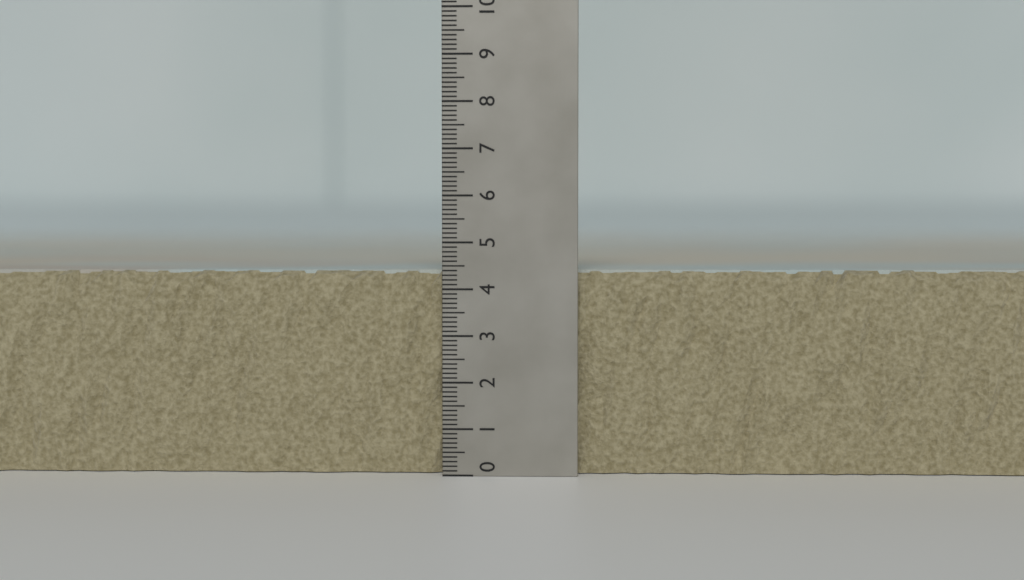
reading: 4.4 (no unit)
